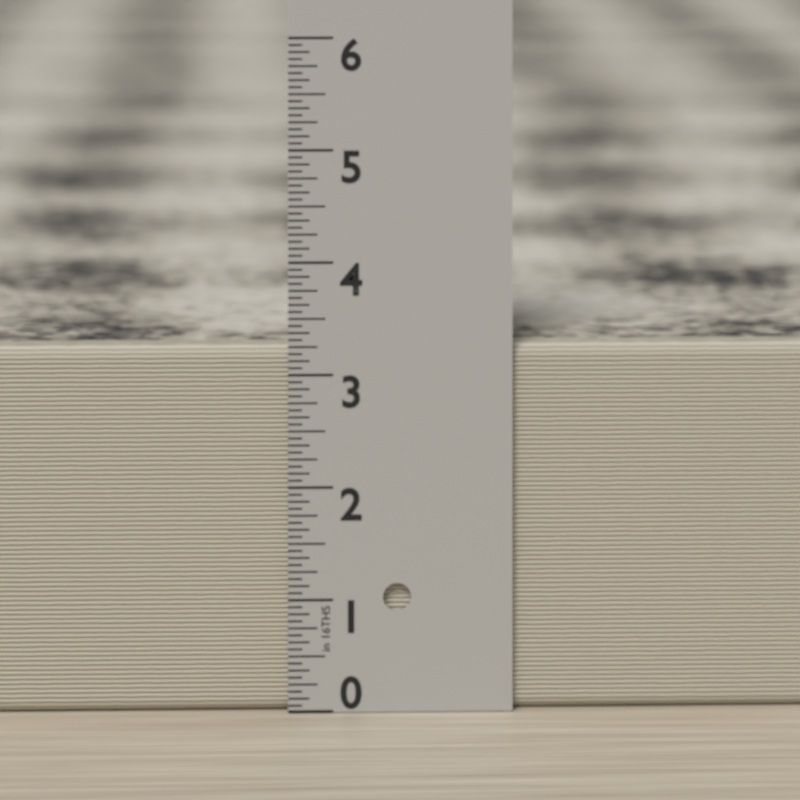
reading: 3.2500 in
